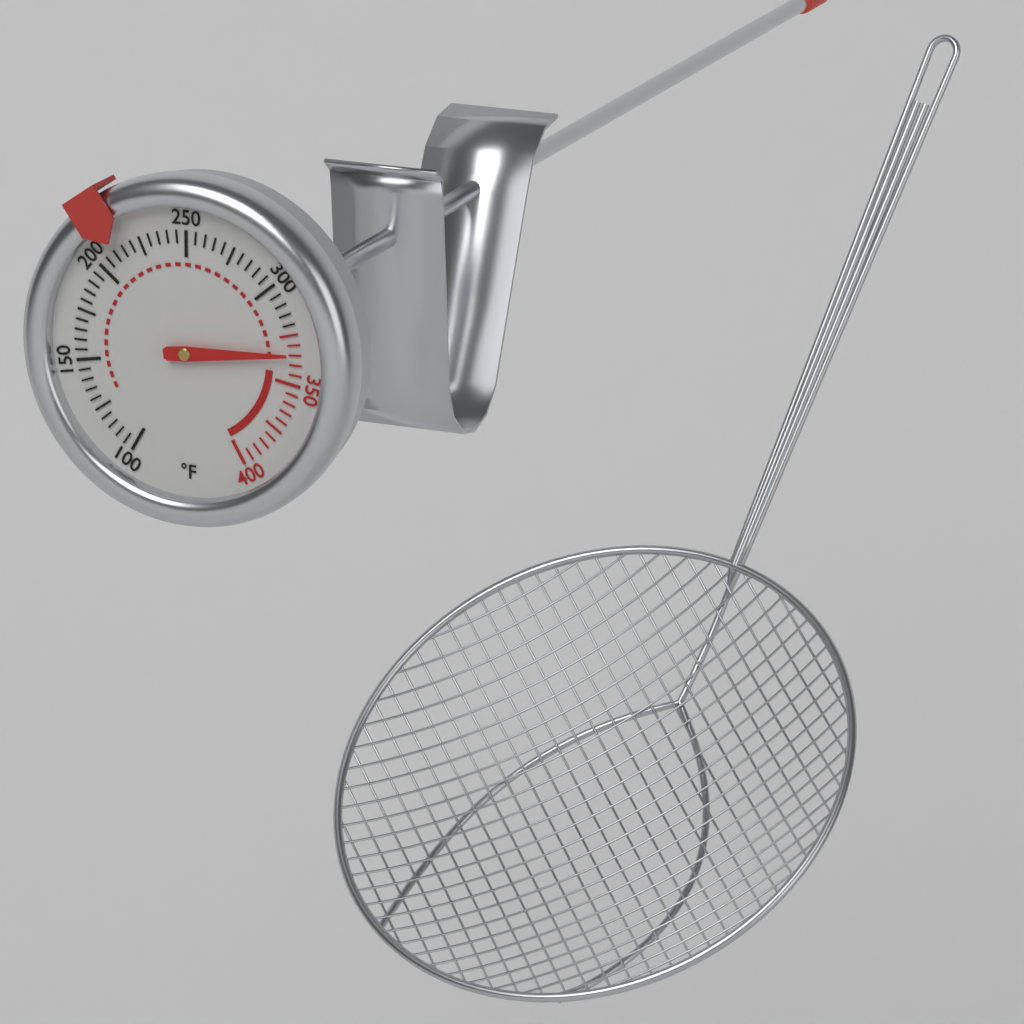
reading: 335 °F
